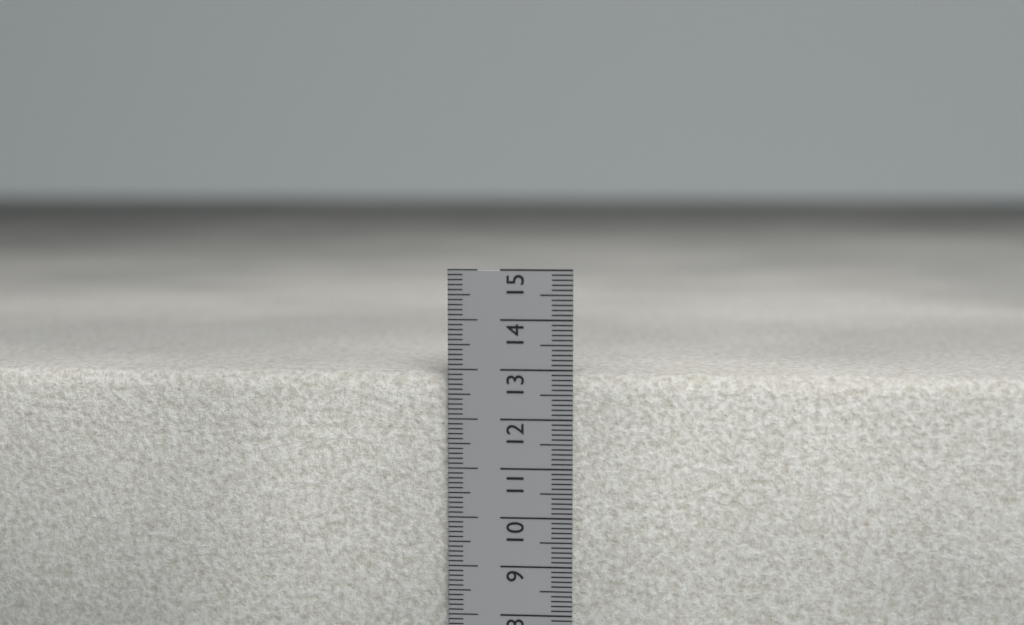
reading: 12.9 cm
